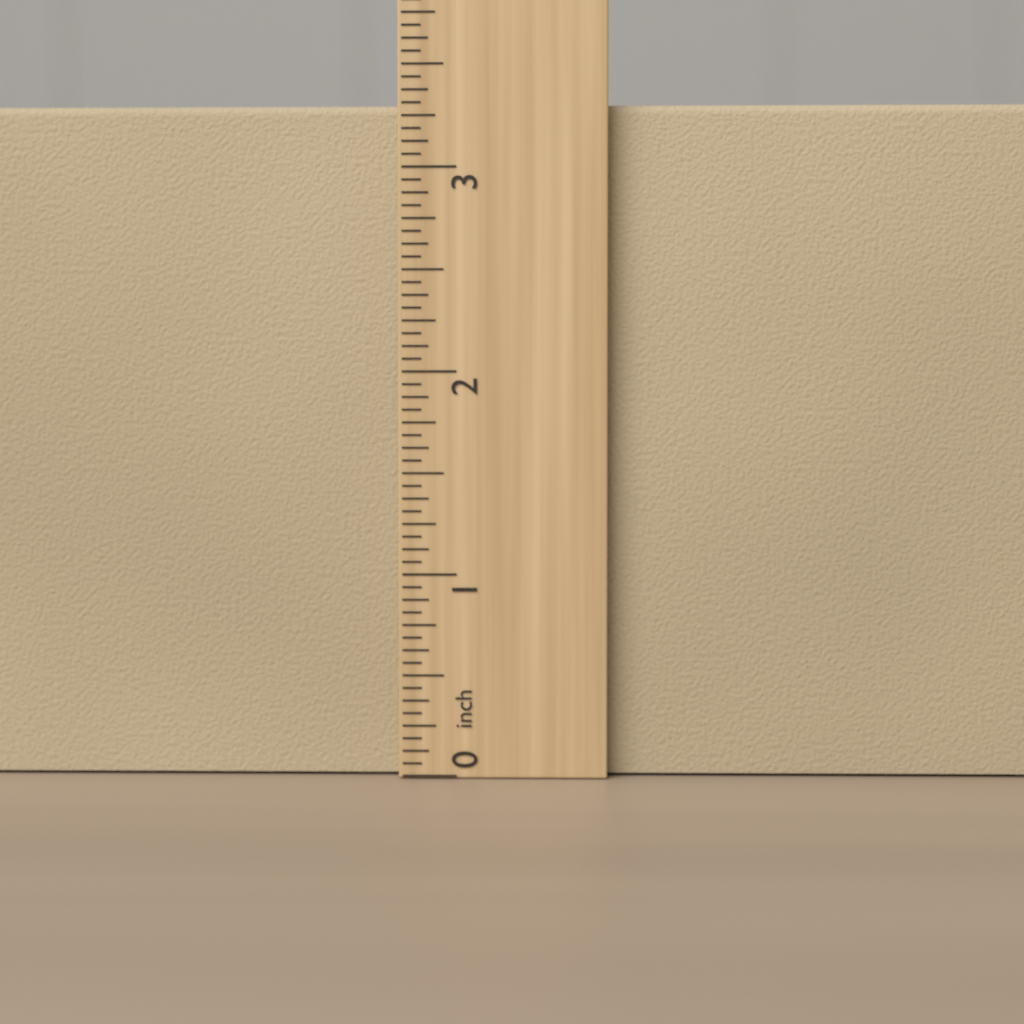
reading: 3.3125 inch
